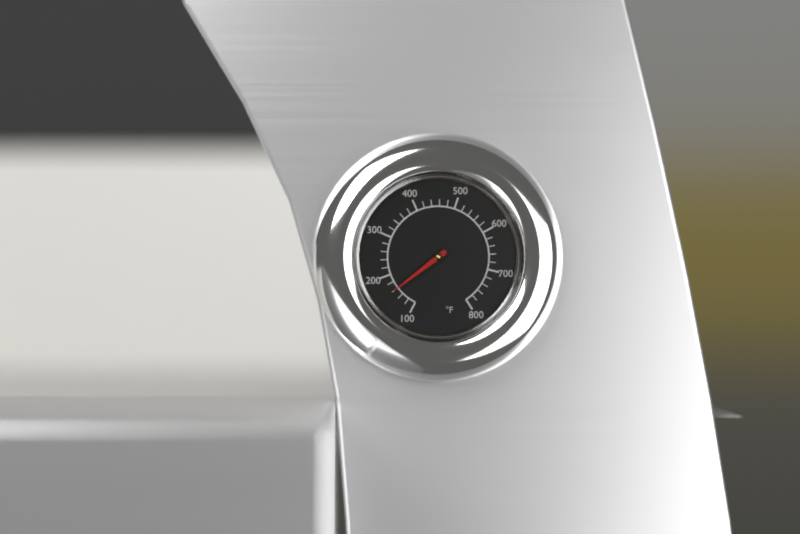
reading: 160 °F
